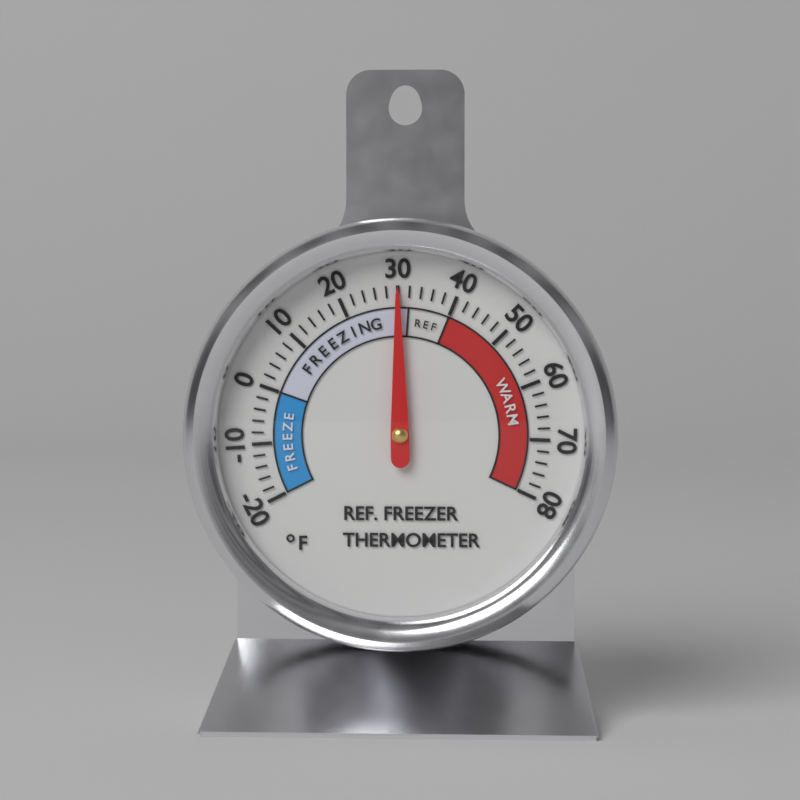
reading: 30 °F
